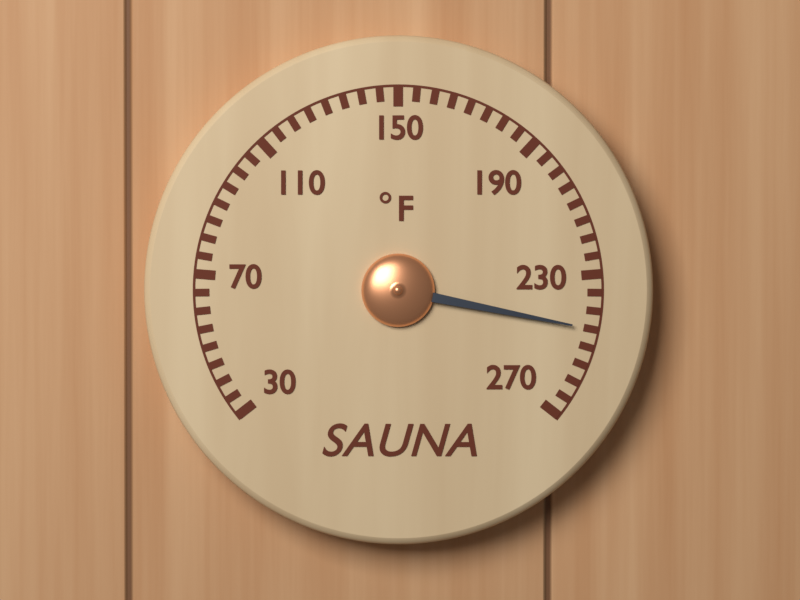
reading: 245 °F
